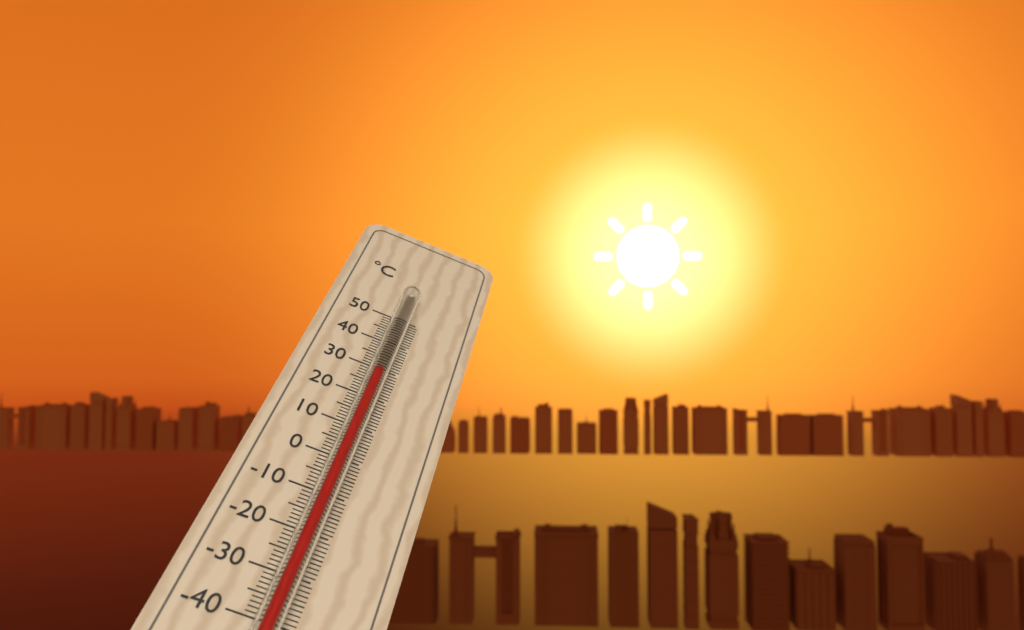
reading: 26 °C
